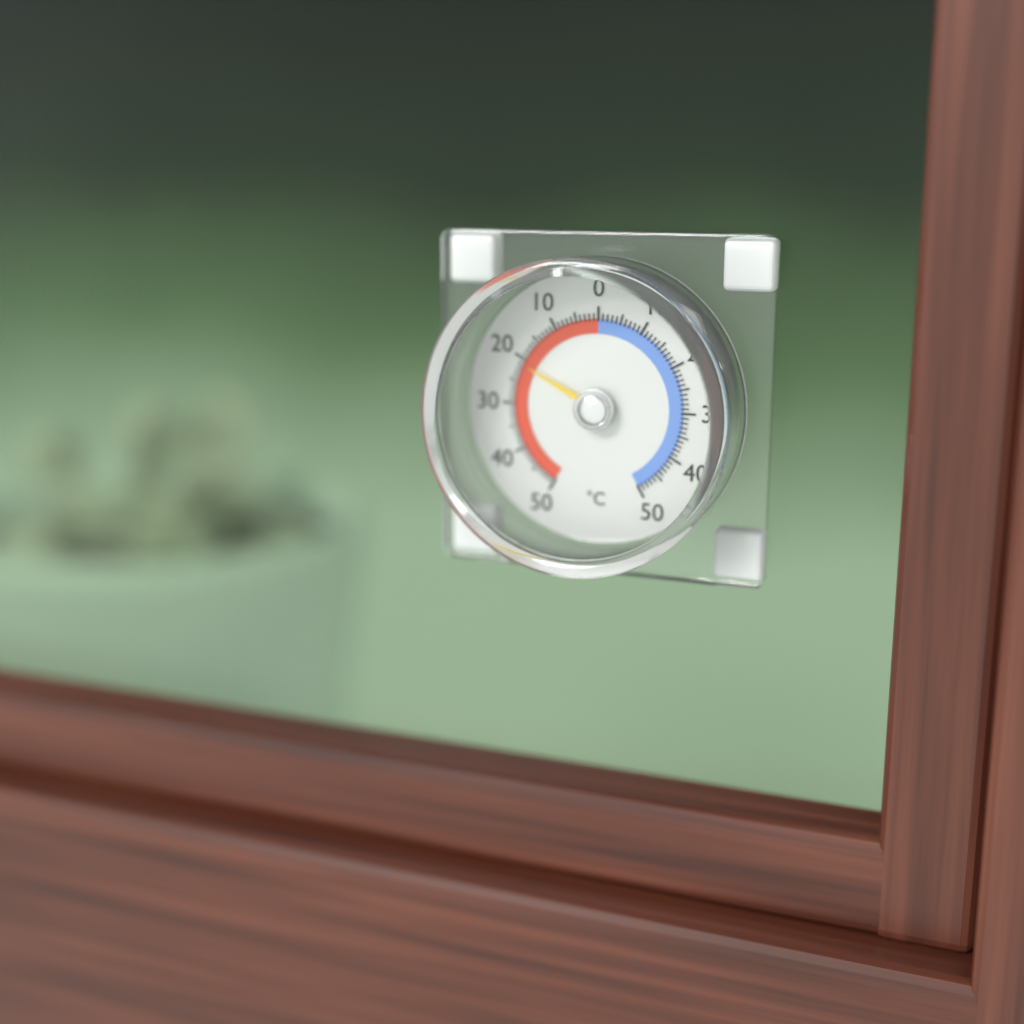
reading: 21 °C
